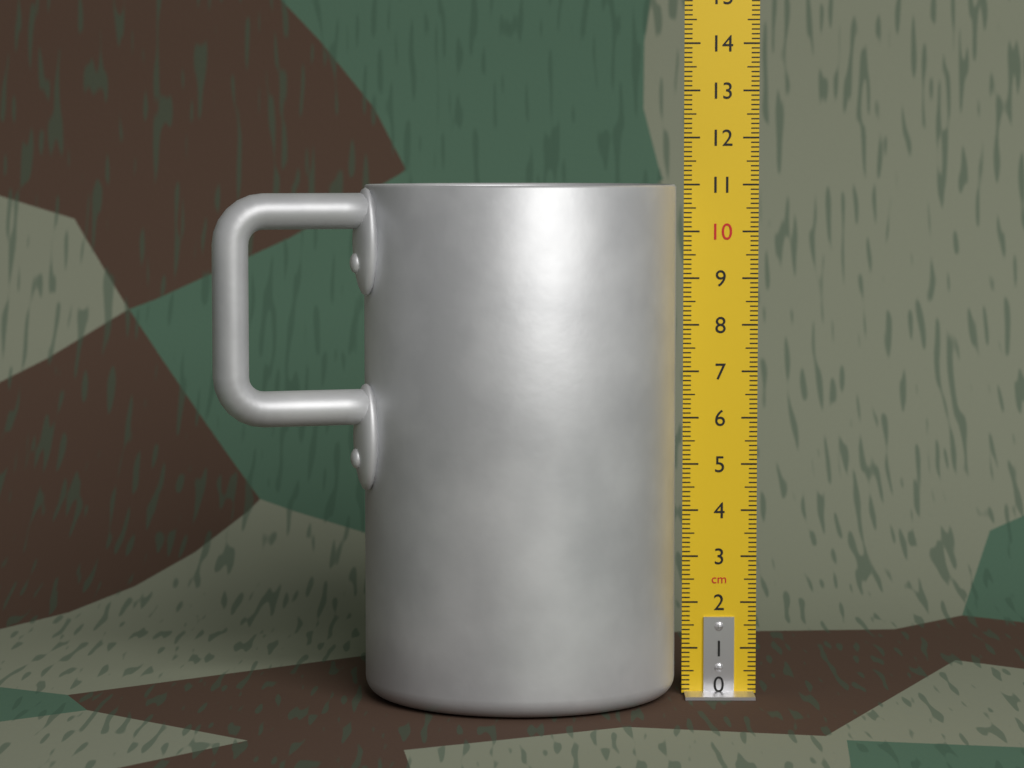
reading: 11.0 cm
